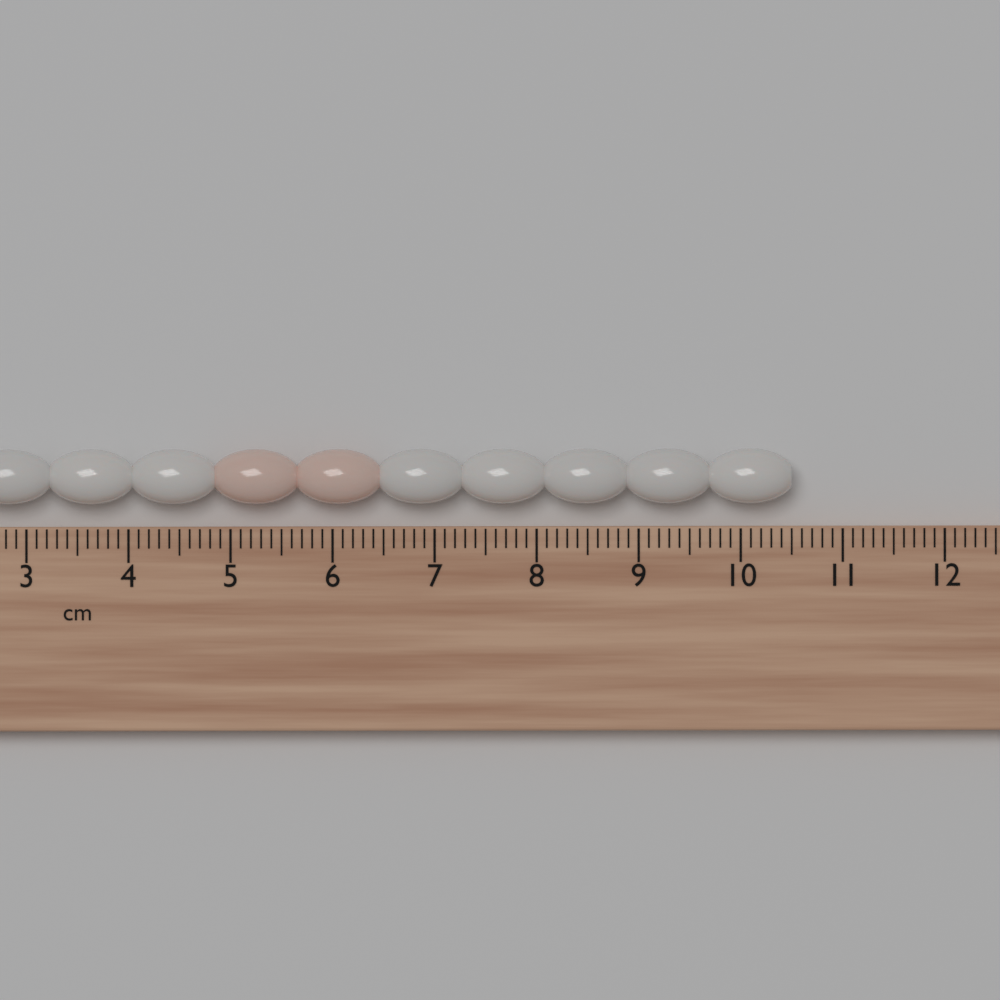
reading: 10.5 cm
